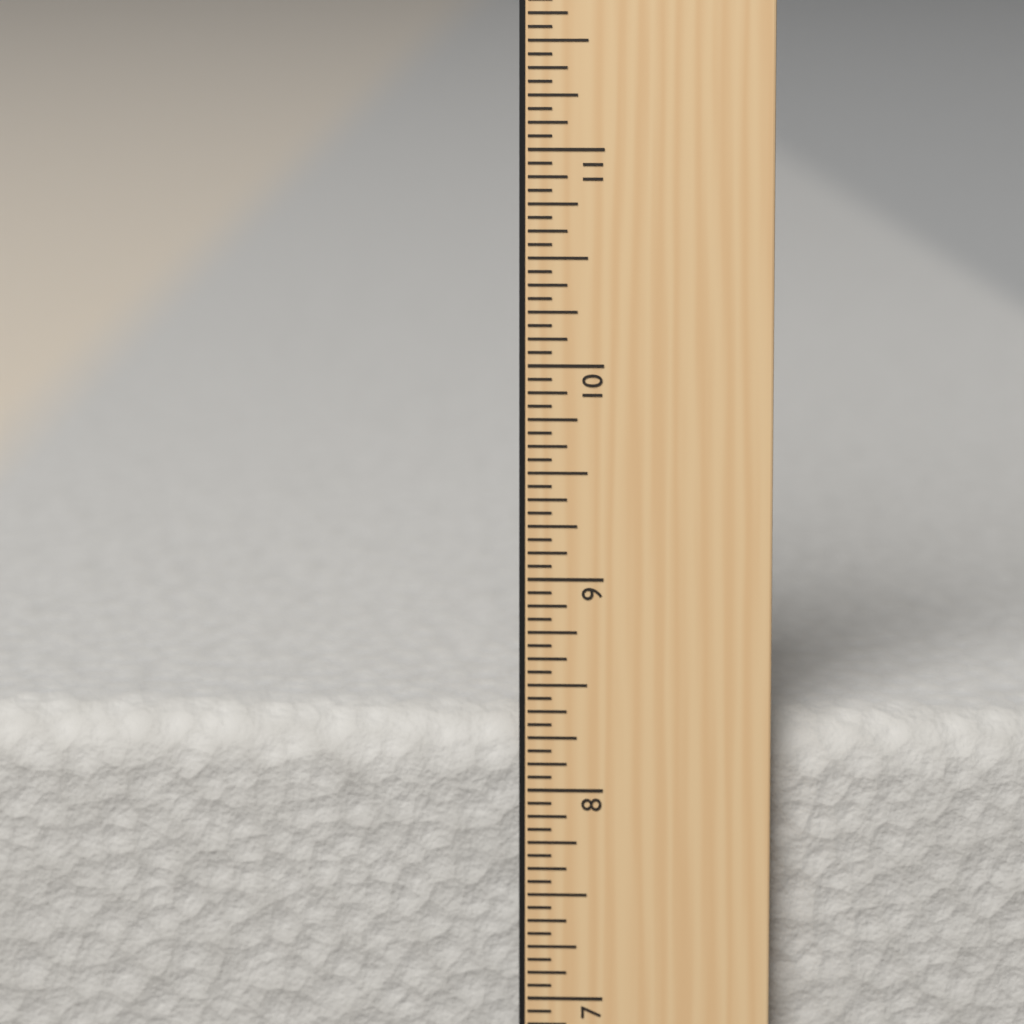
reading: 8.3125 in
